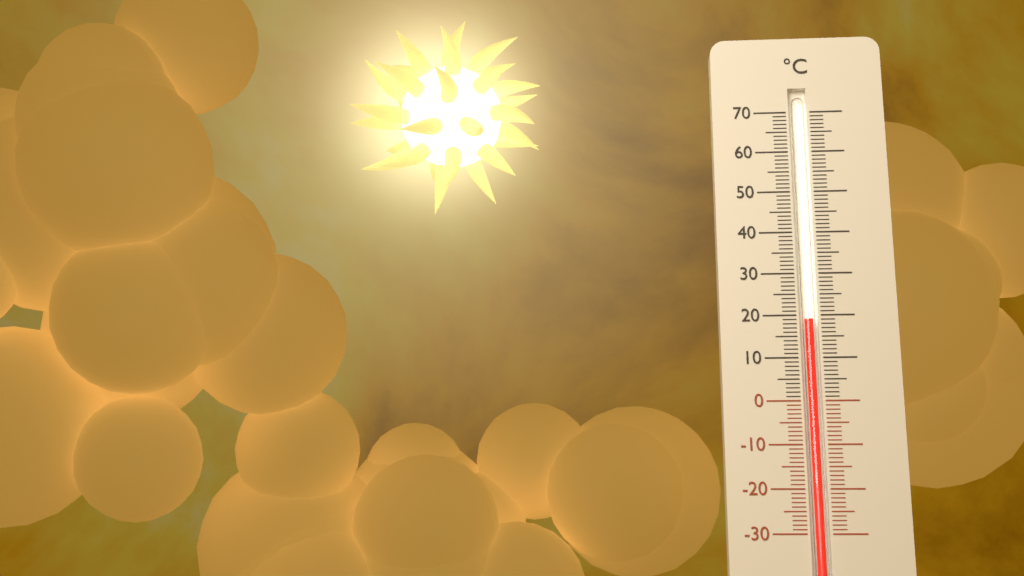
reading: 19 °C
